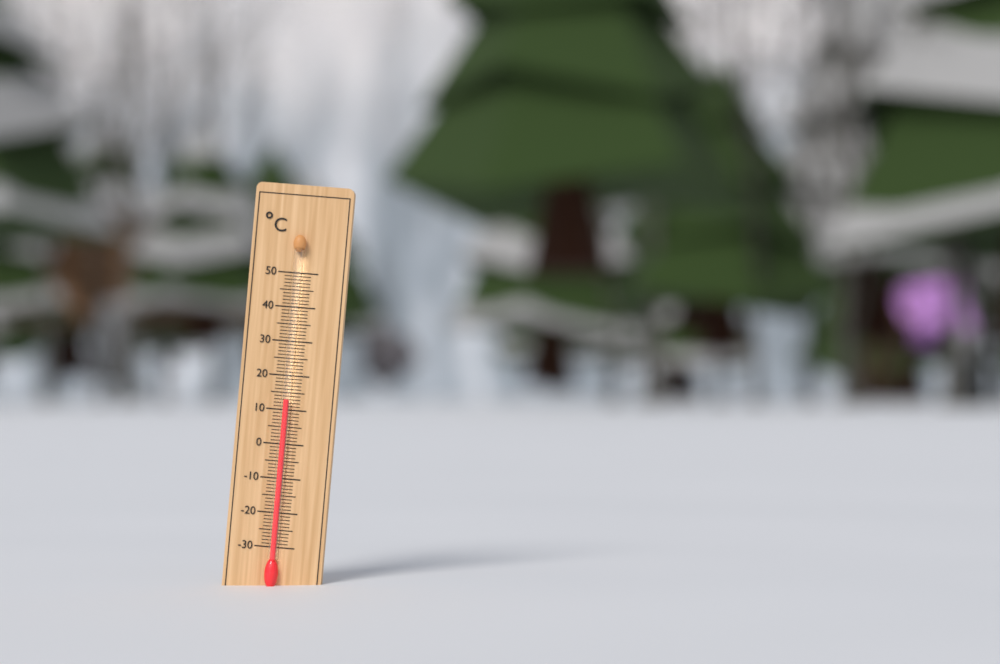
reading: 13 °C
